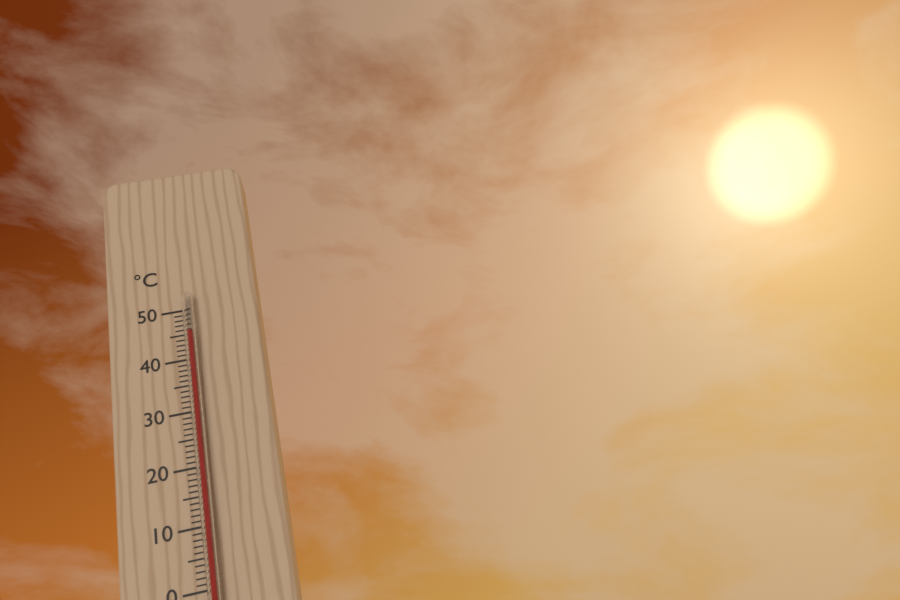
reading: 45 °C
